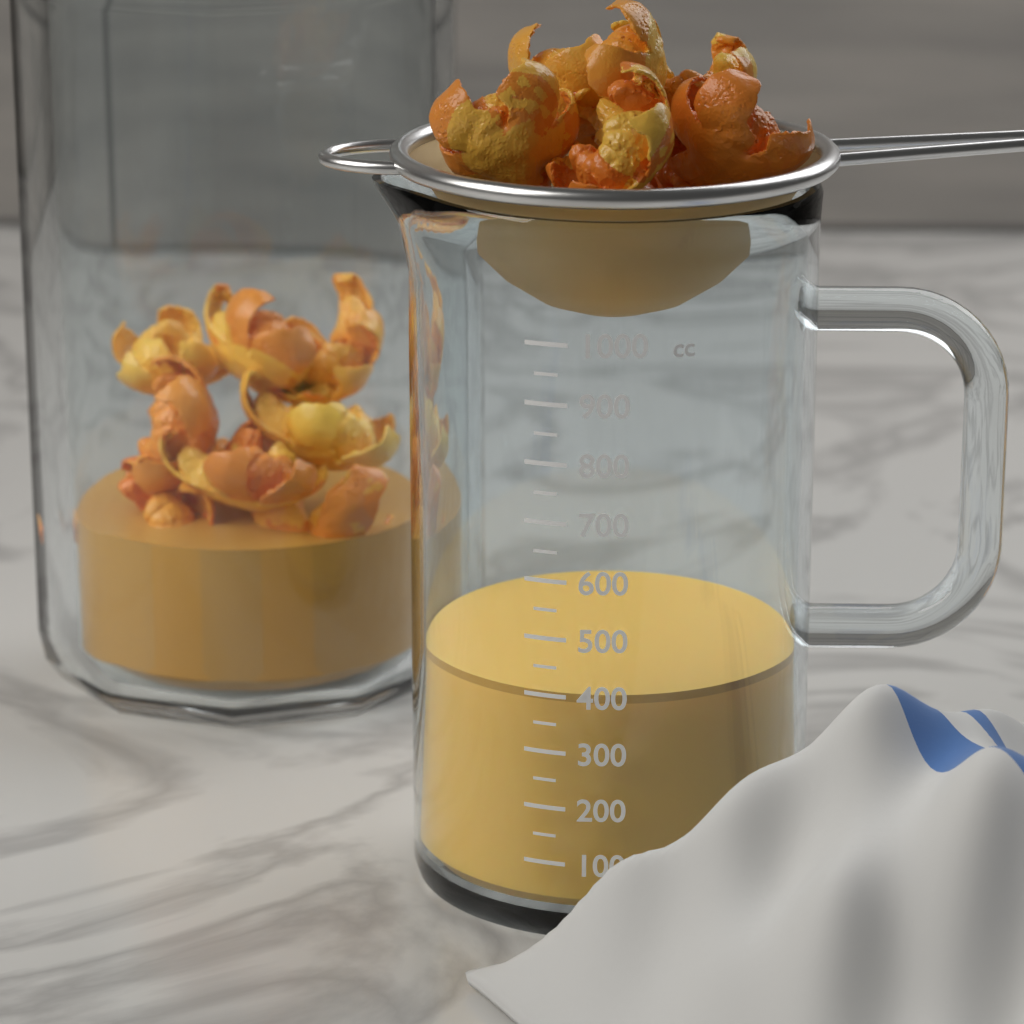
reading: 400 cc
